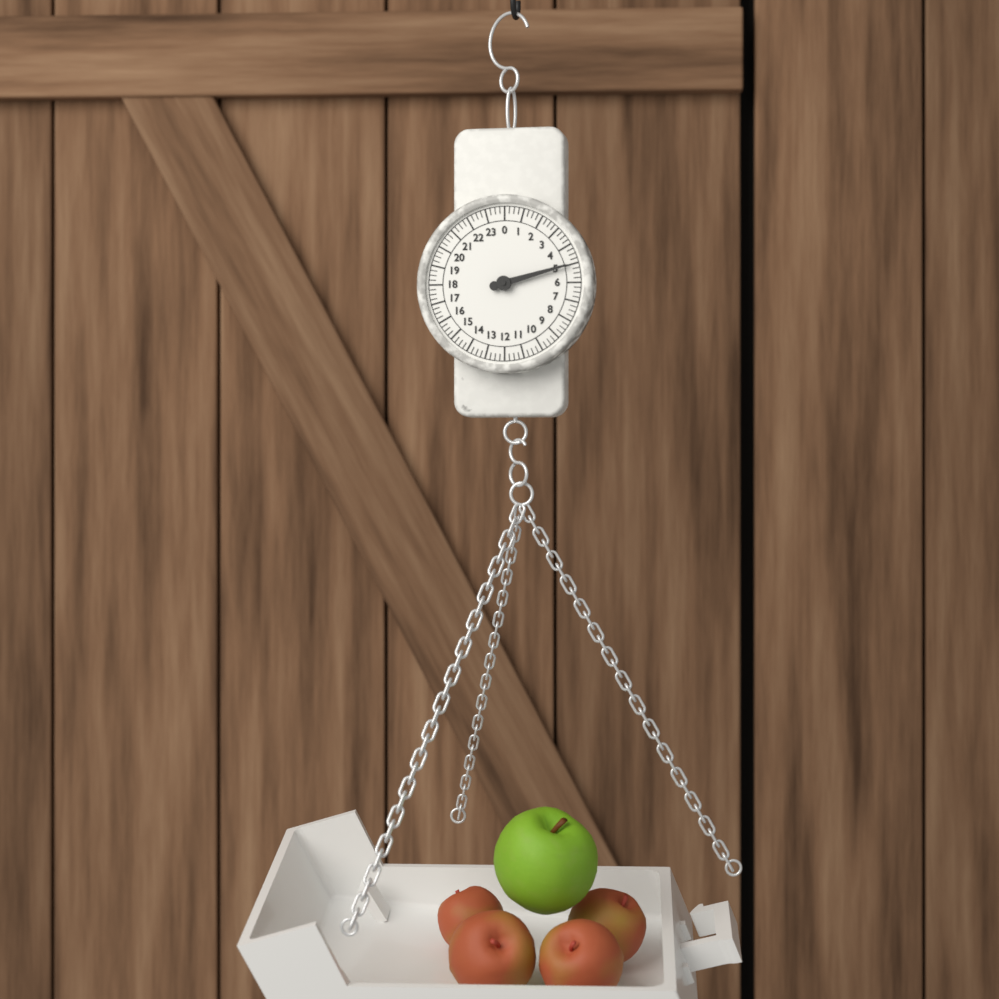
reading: 5.00 (no unit)
